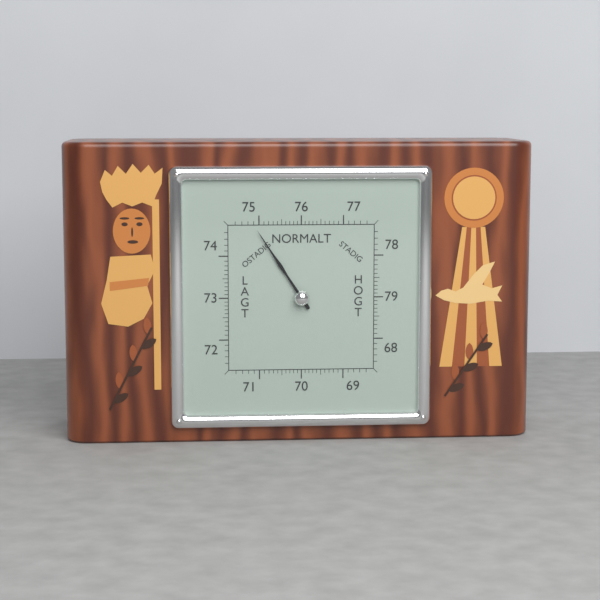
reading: 74.9 (no unit)
